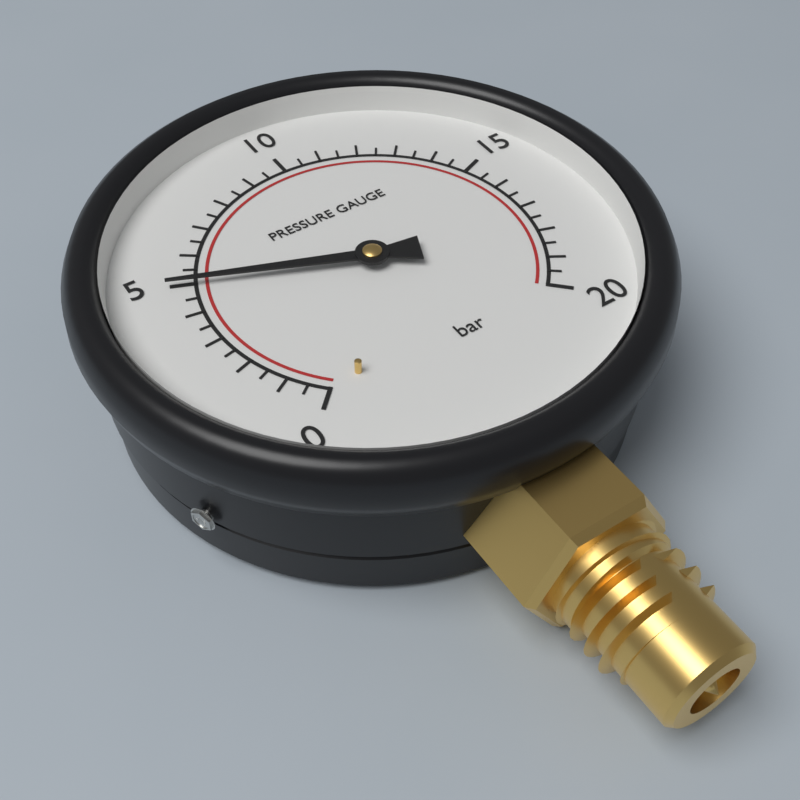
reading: 5.0 bar
